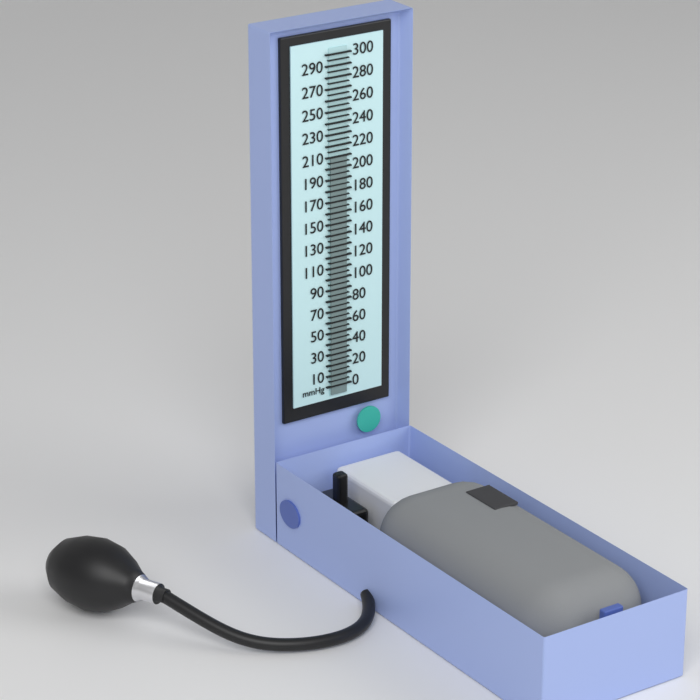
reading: 210 mmHg
